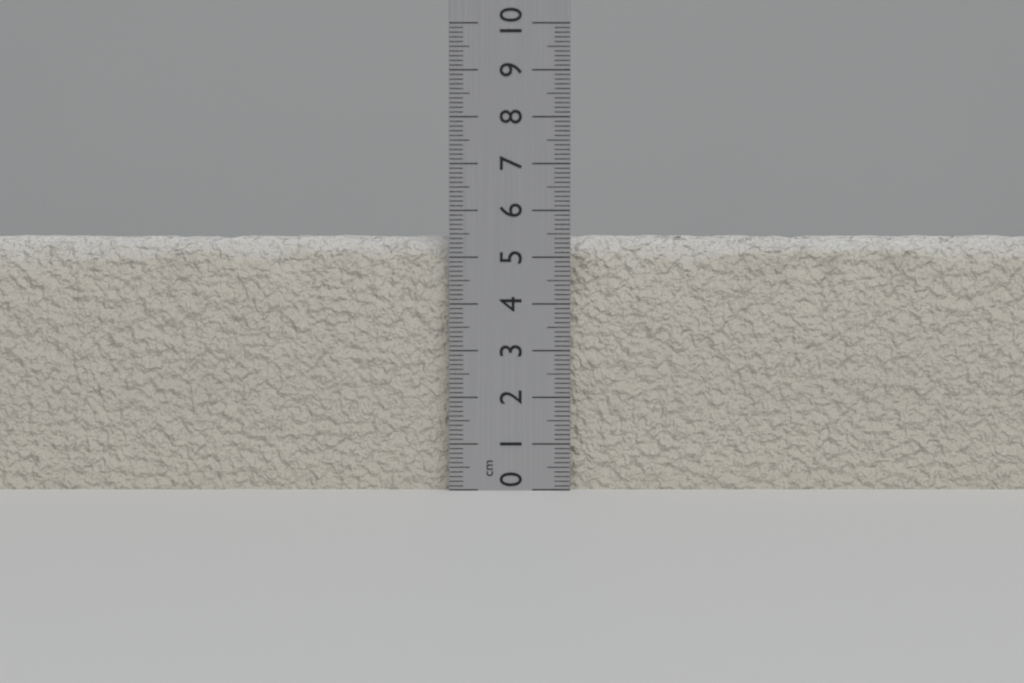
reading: 5.5 cm
